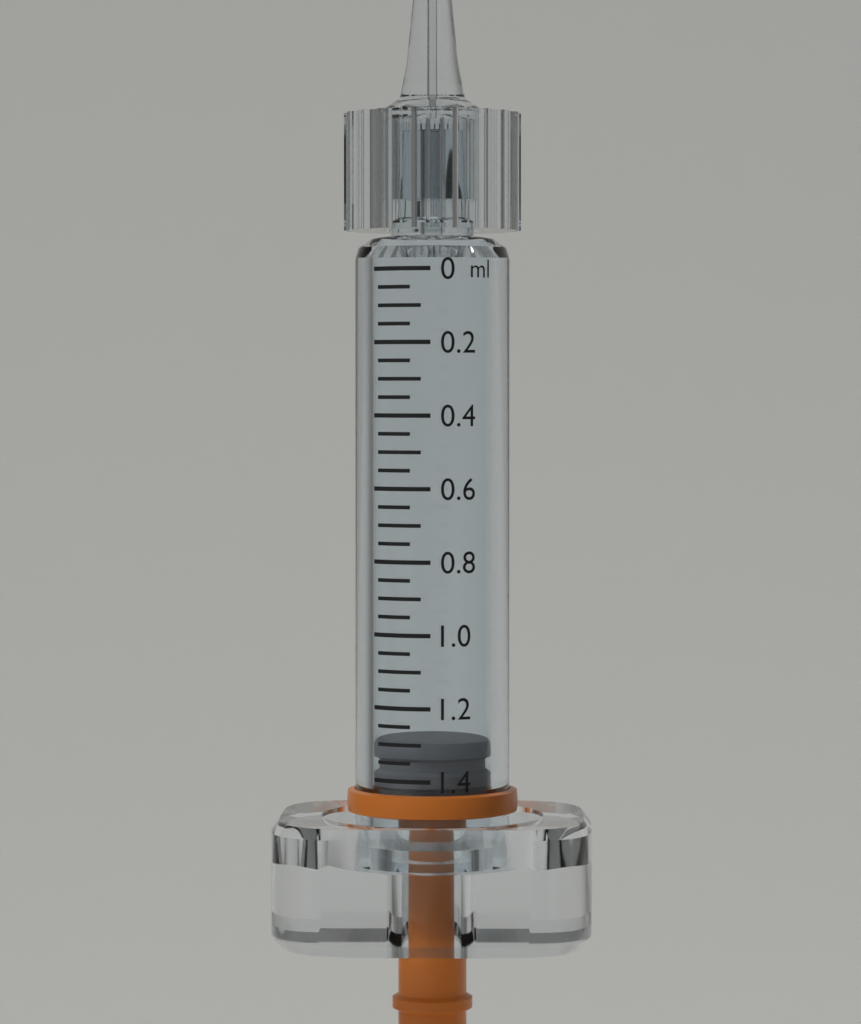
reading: 1.30 ml
